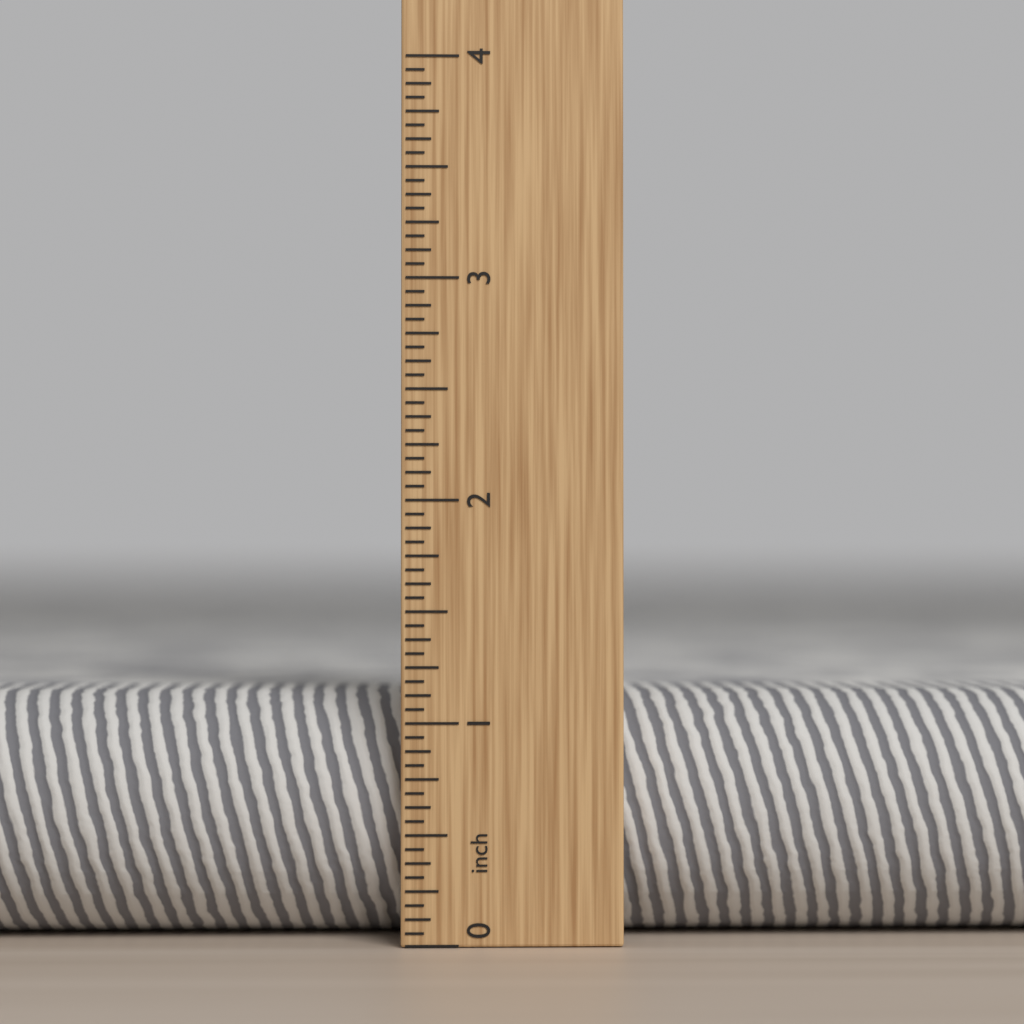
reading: 1.1250 in
